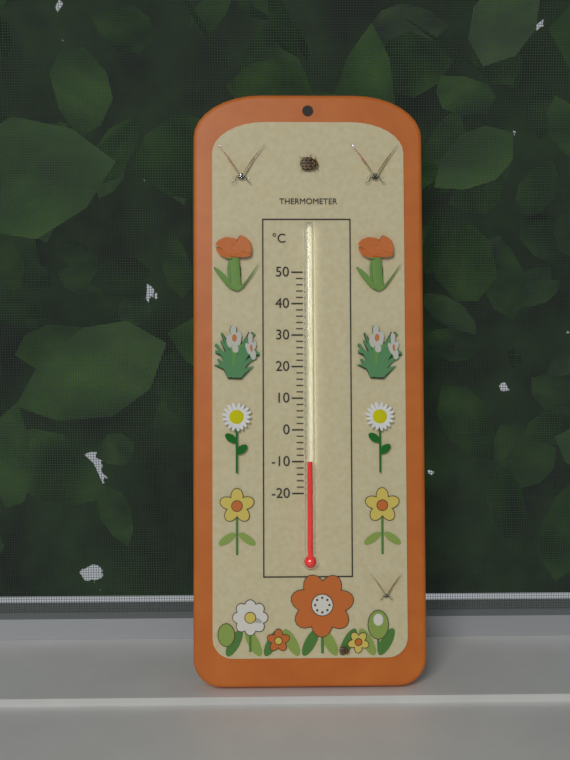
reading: -10 °C
